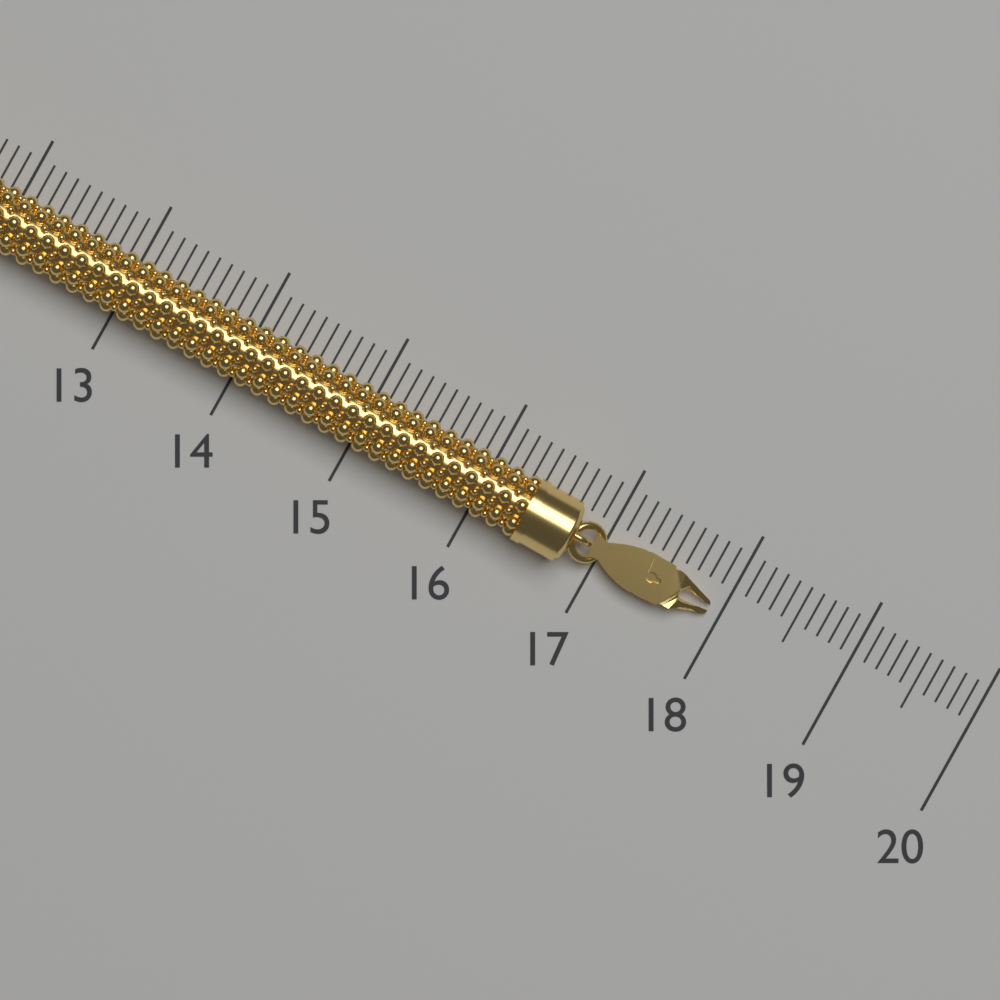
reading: 17.9 (no unit)
